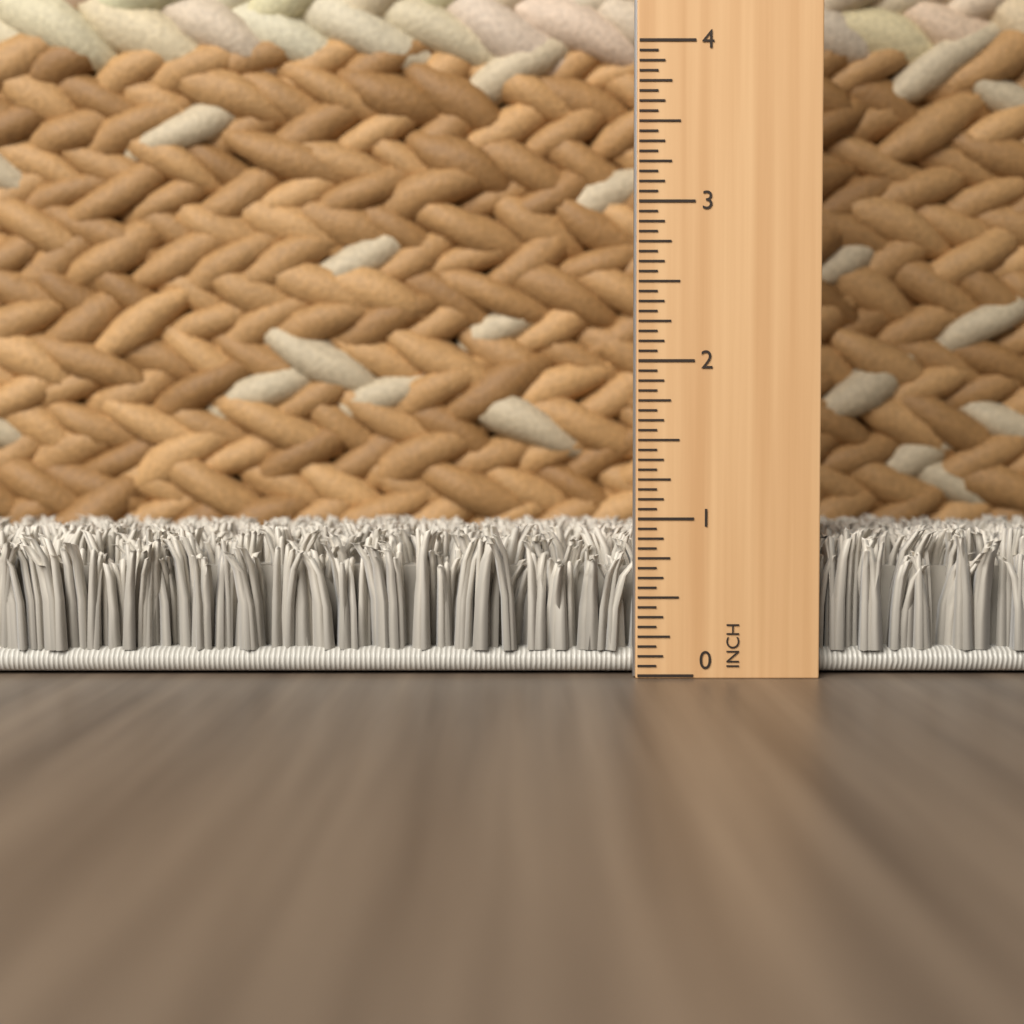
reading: 0.9375 in
